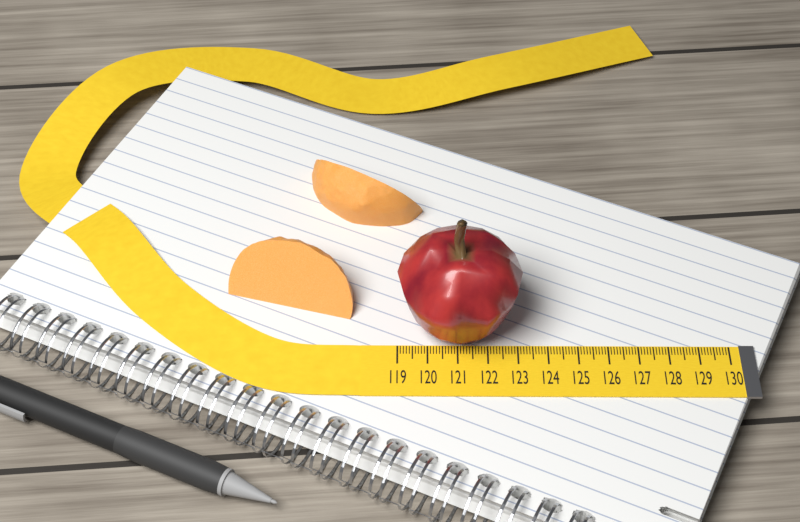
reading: 123.1 (no unit)
